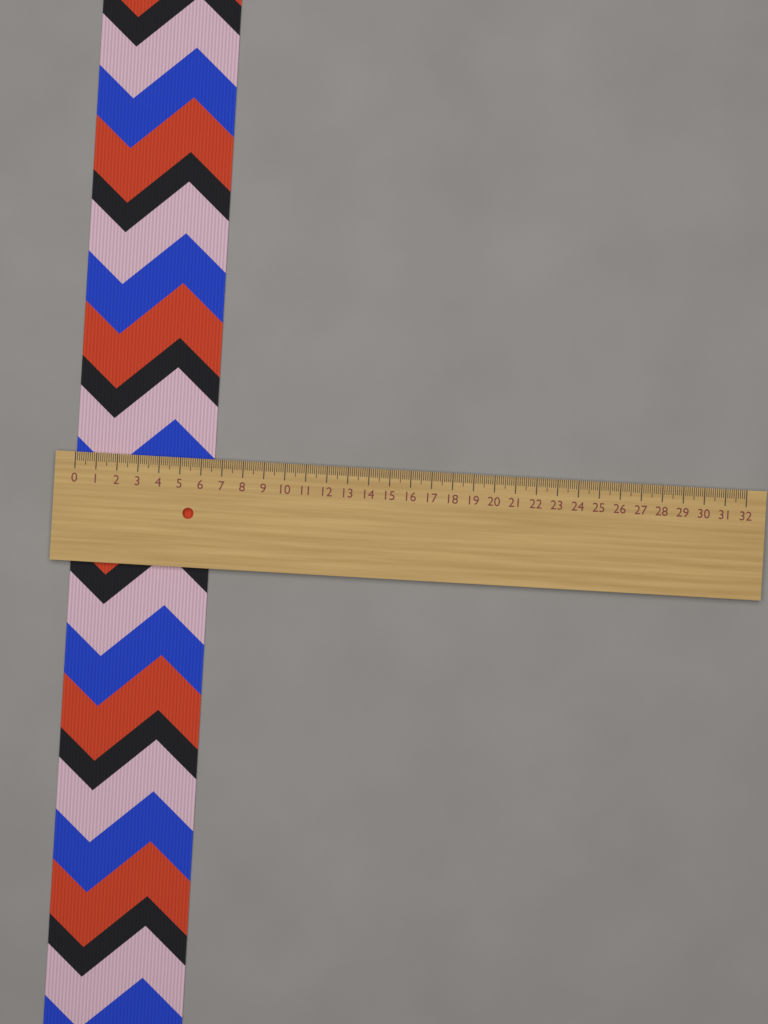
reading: 6.6 (no unit)
